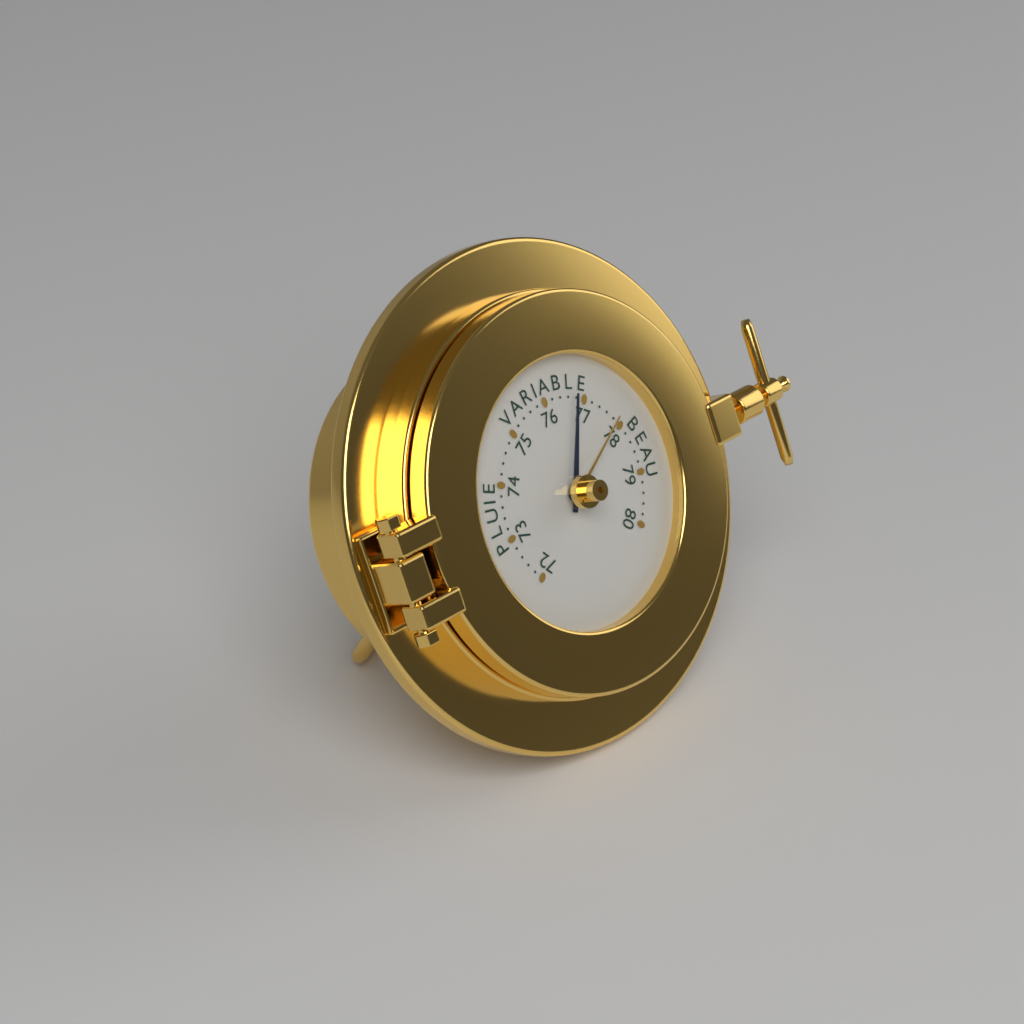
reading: 76.8 (no unit)
